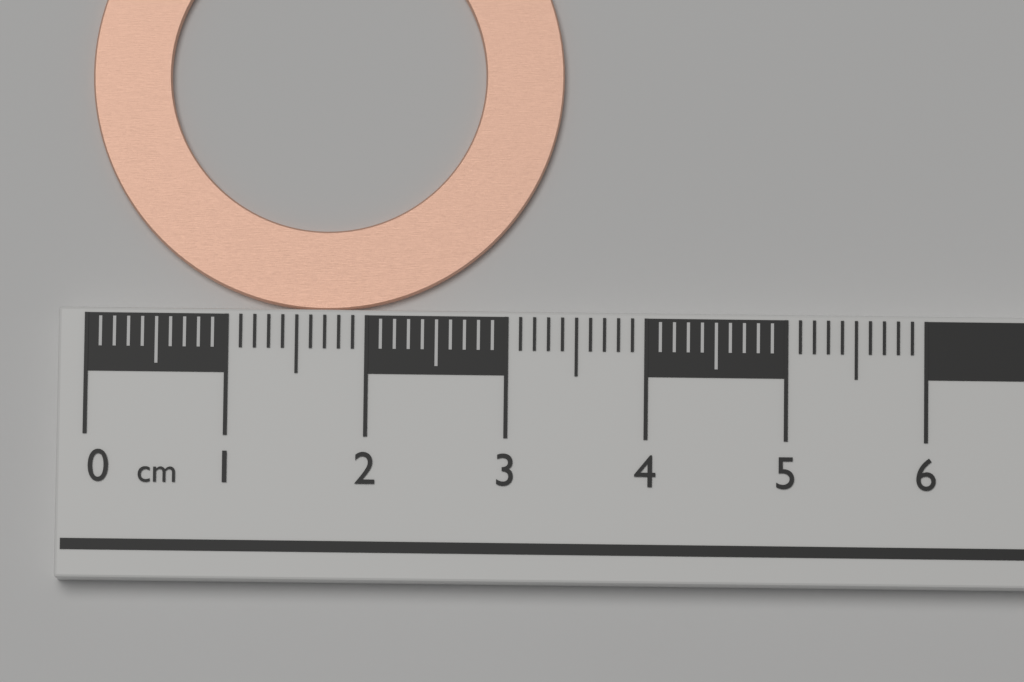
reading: 3.4 cm
